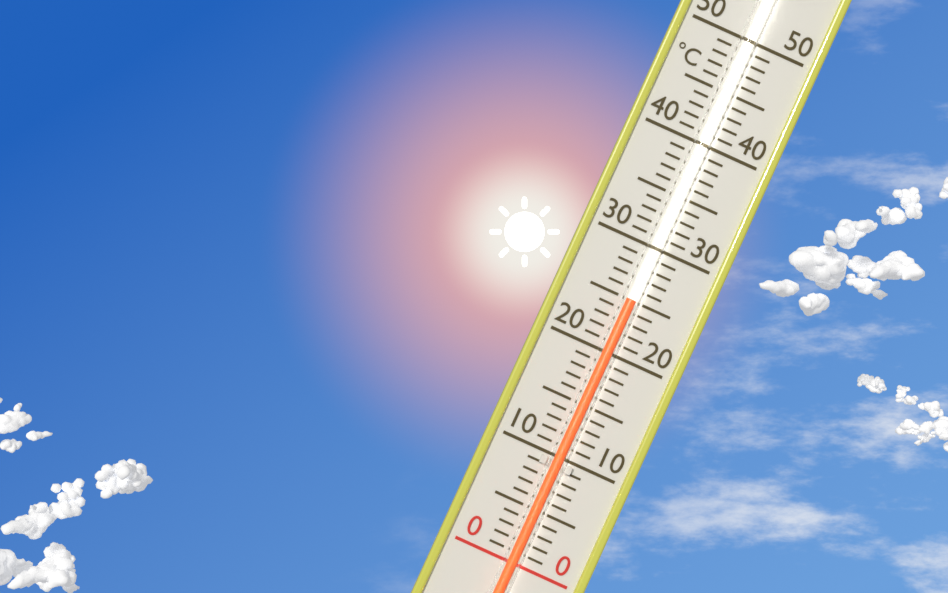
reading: 25 °C
